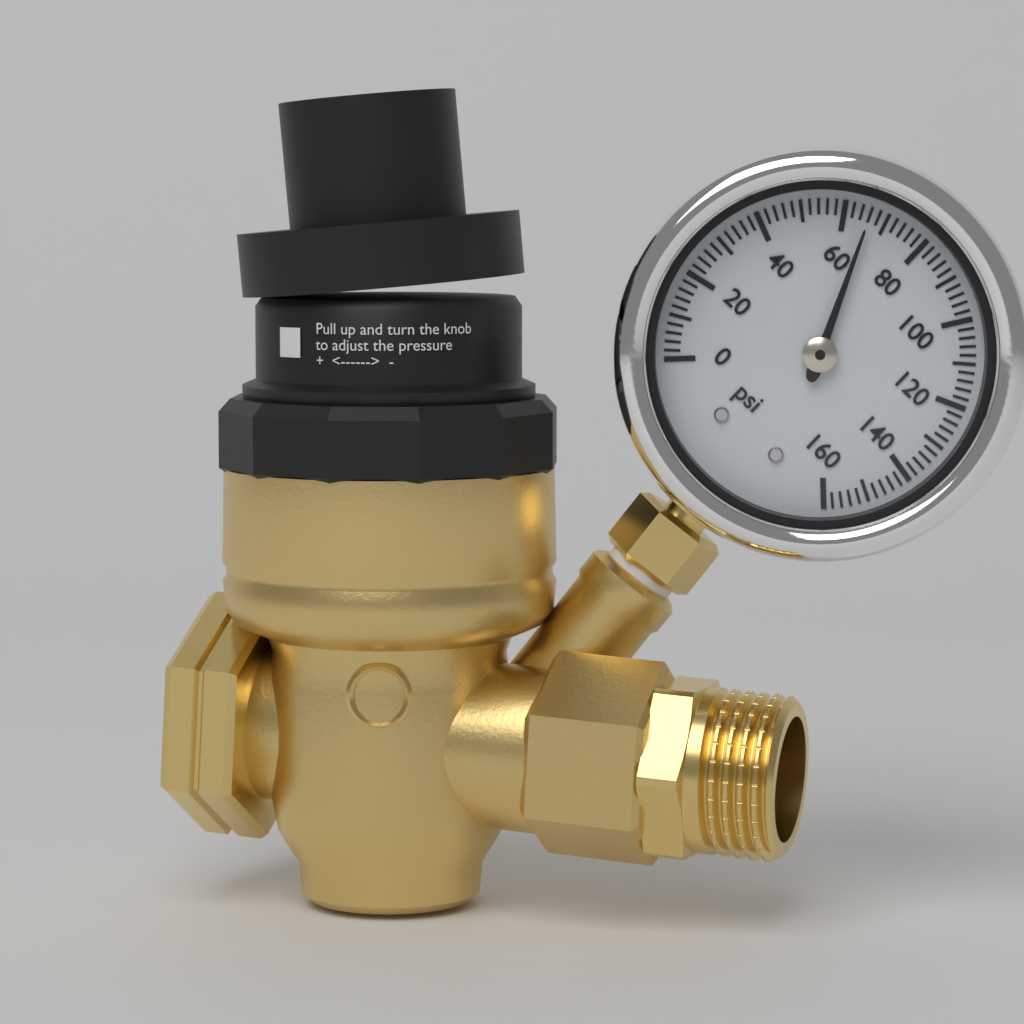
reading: 66 psi
